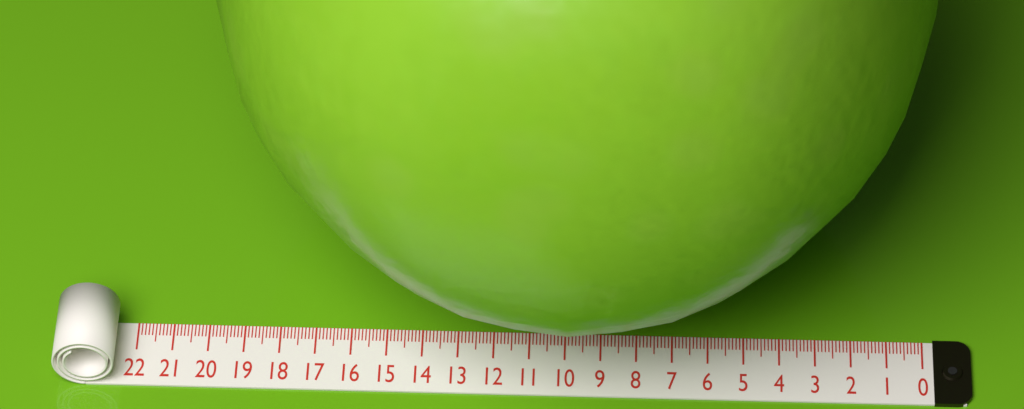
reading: 19.8 (no unit)
